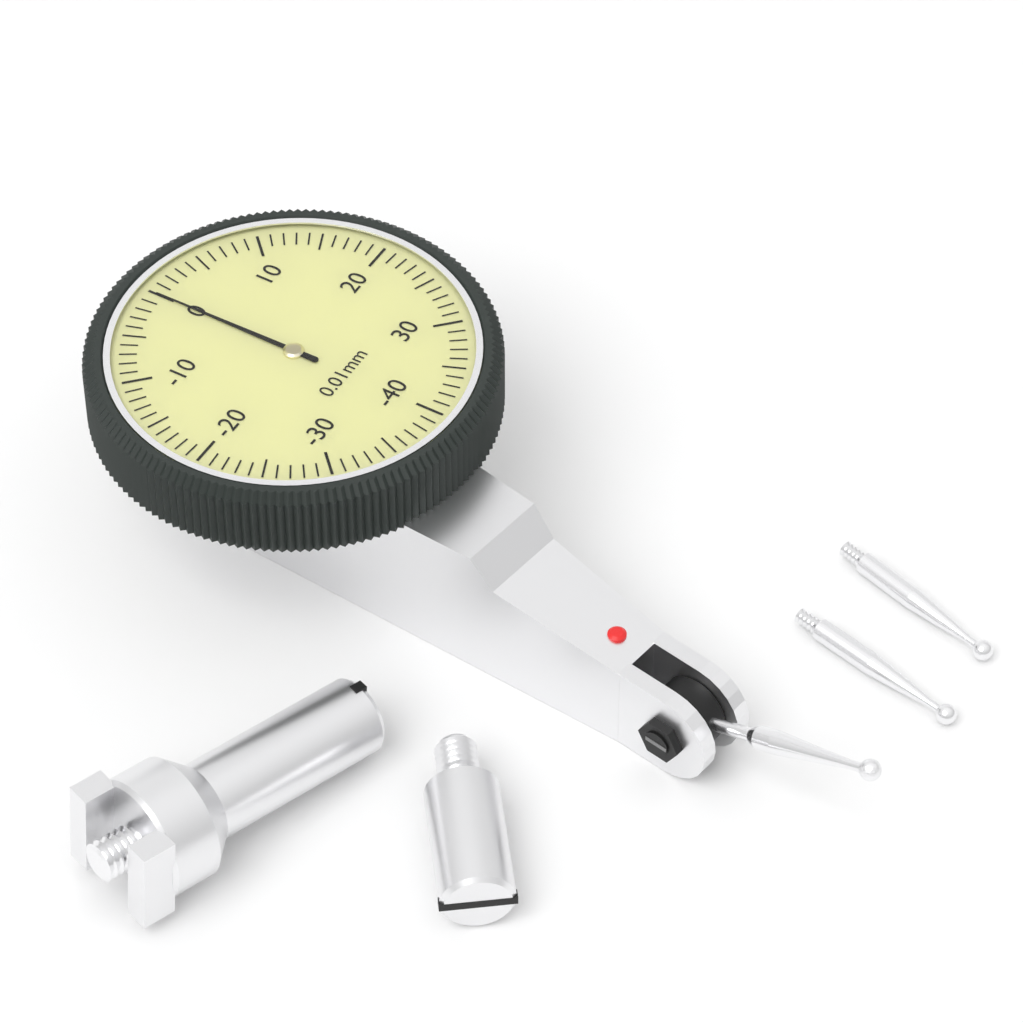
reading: 0 0.01mm
